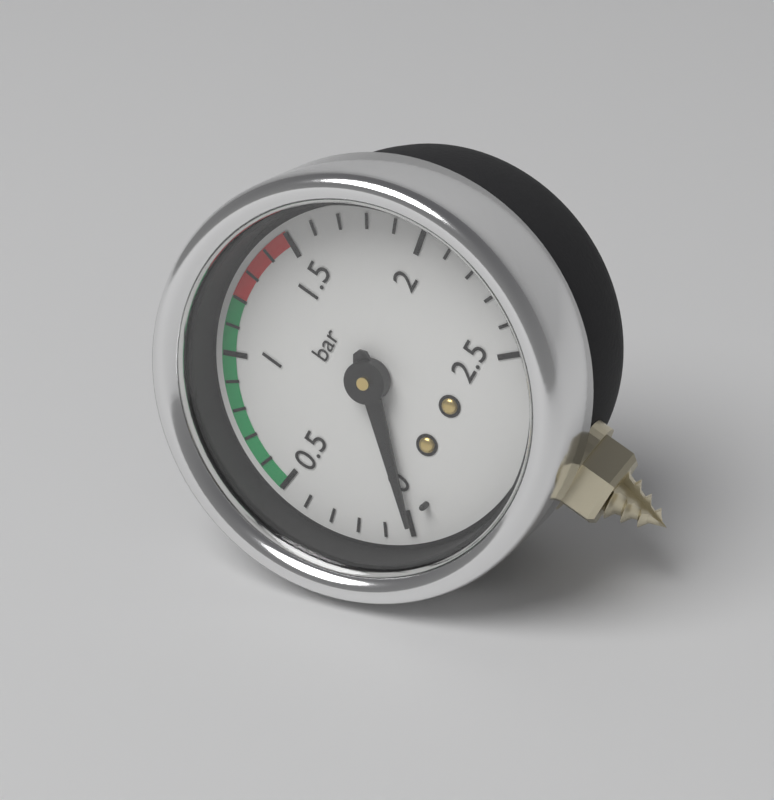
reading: 0.0 bar
